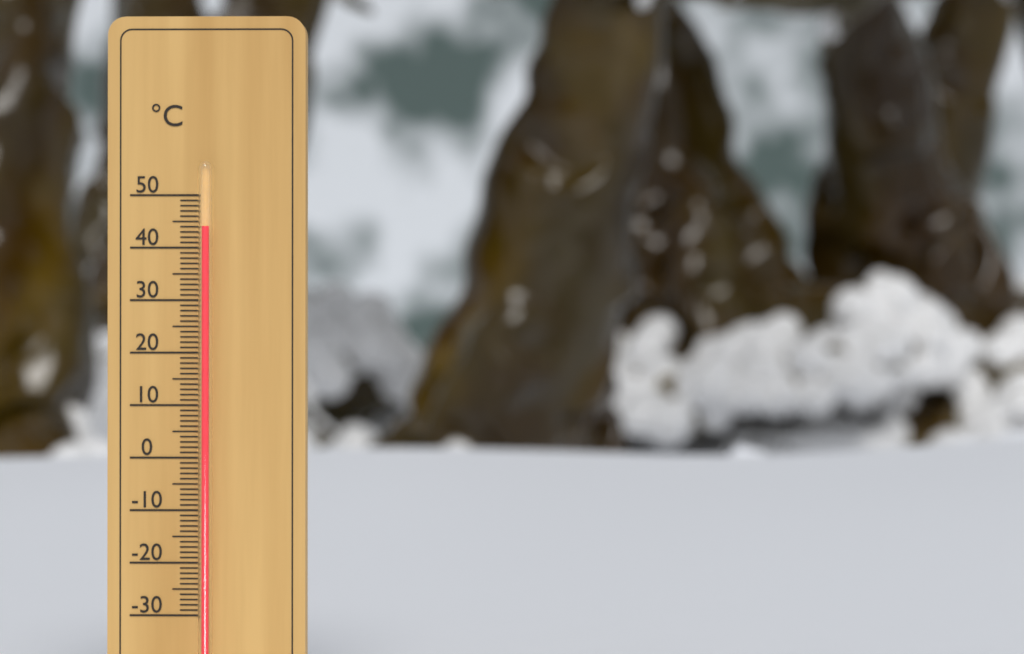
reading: 44 °C
